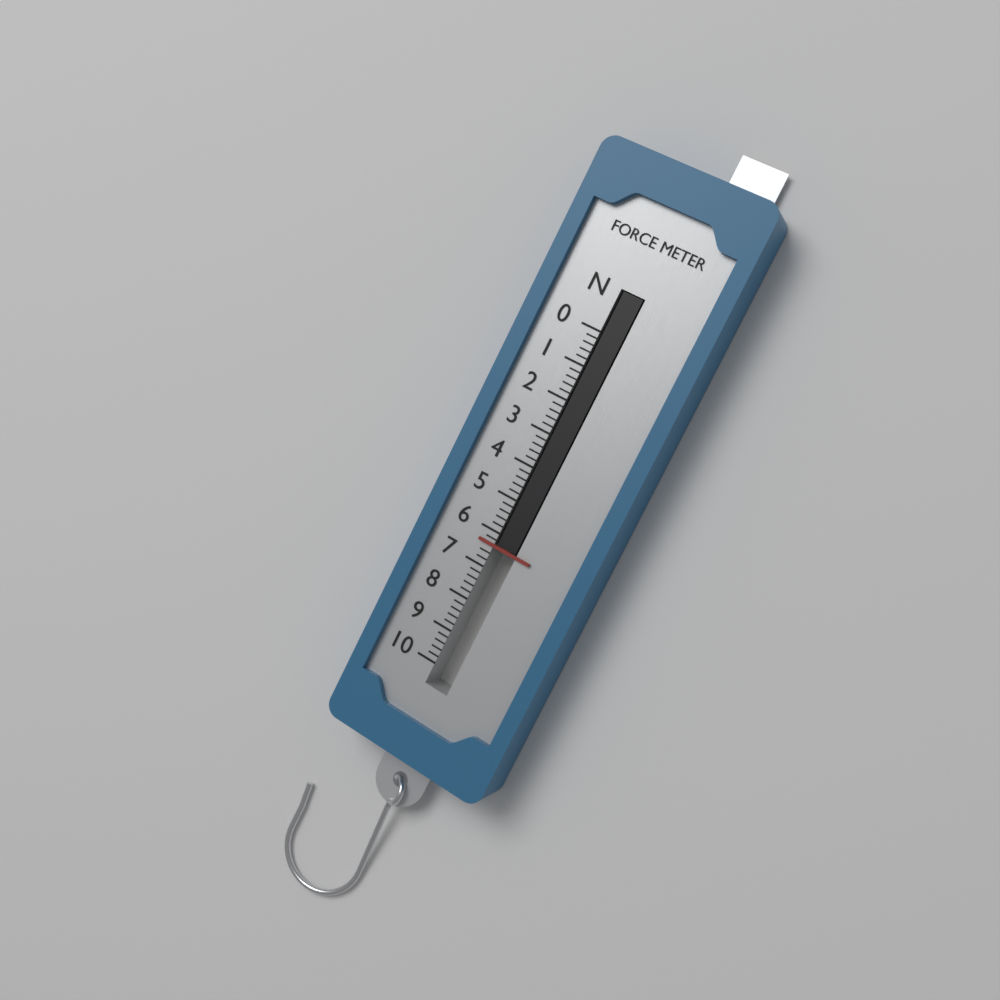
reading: 6.4 N
